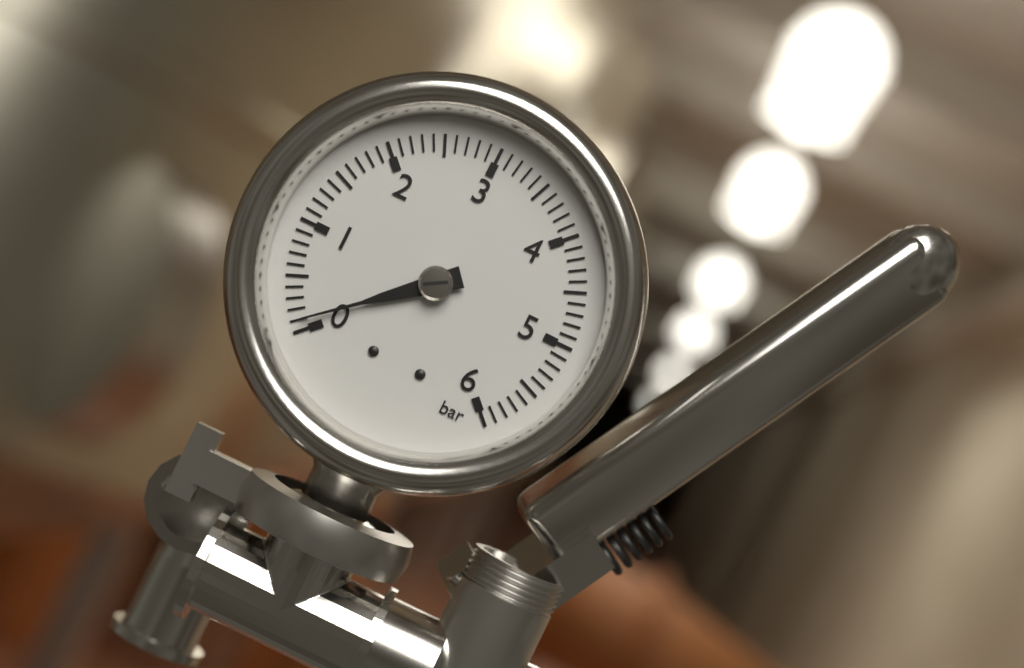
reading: 0.1 bar
